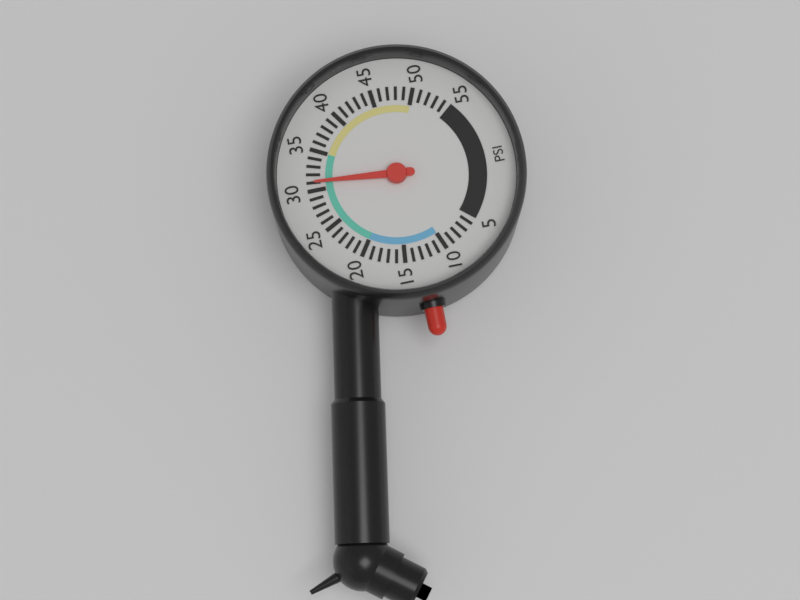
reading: 31 psi
